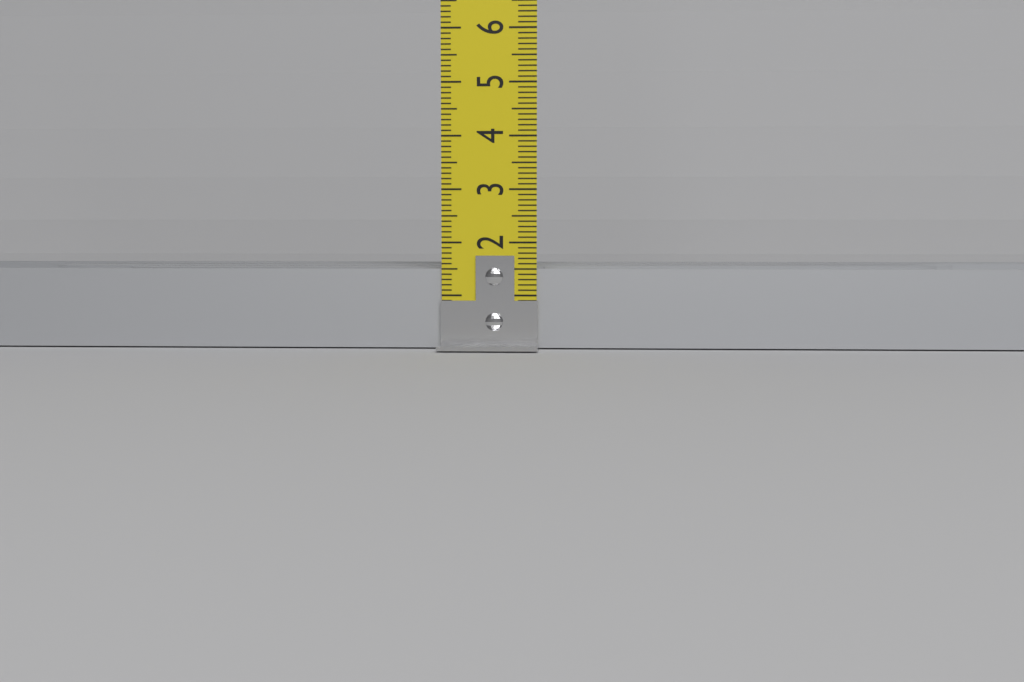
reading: 1.5 cm
